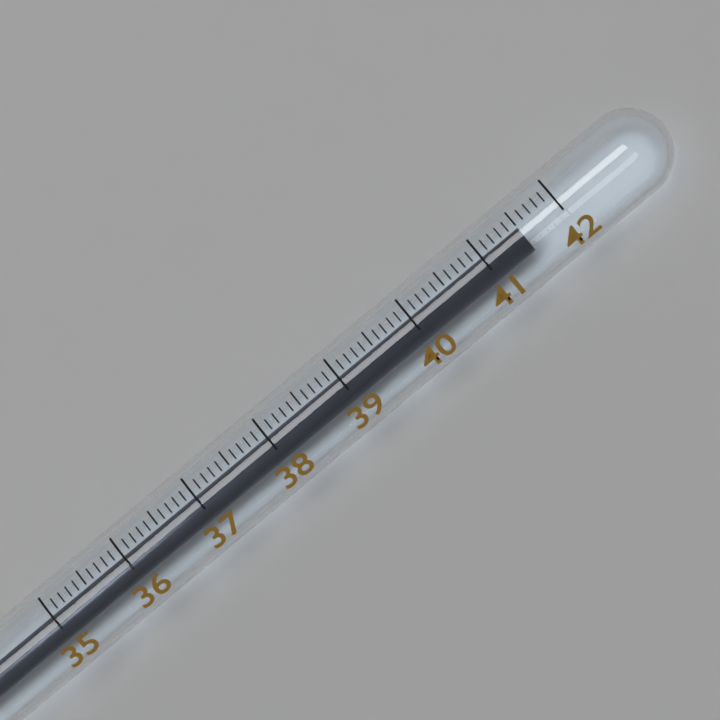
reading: 41.5 (no unit)
